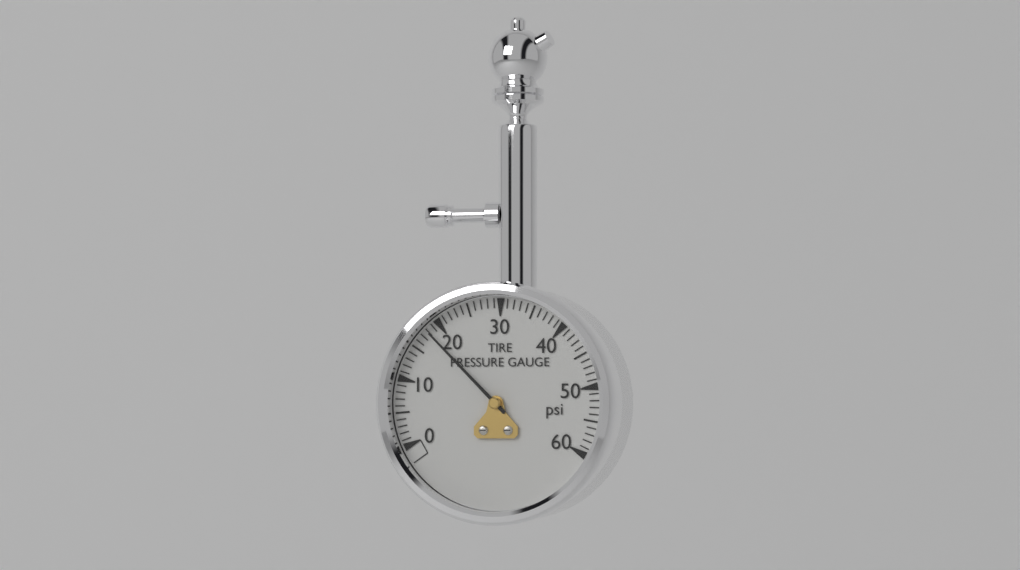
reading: 18 psi
